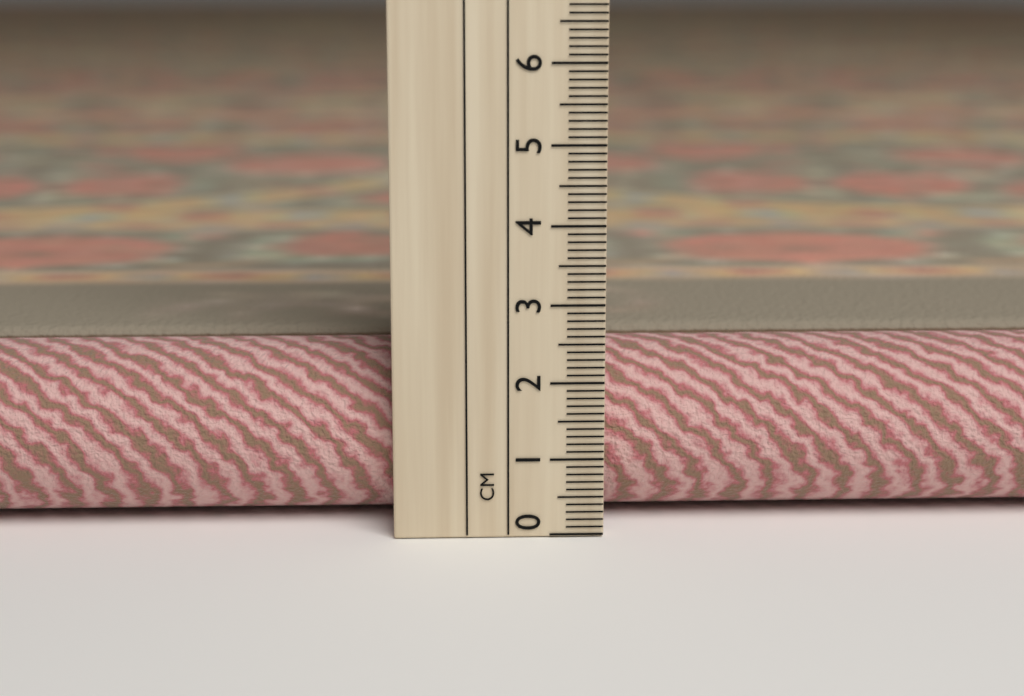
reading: 2.3 cm
